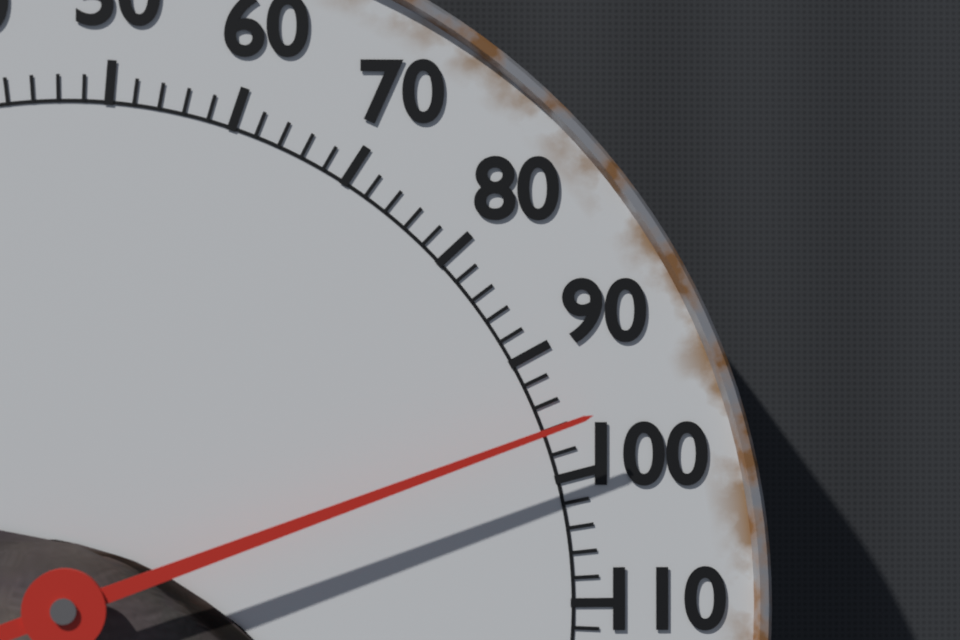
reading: 96 °F
